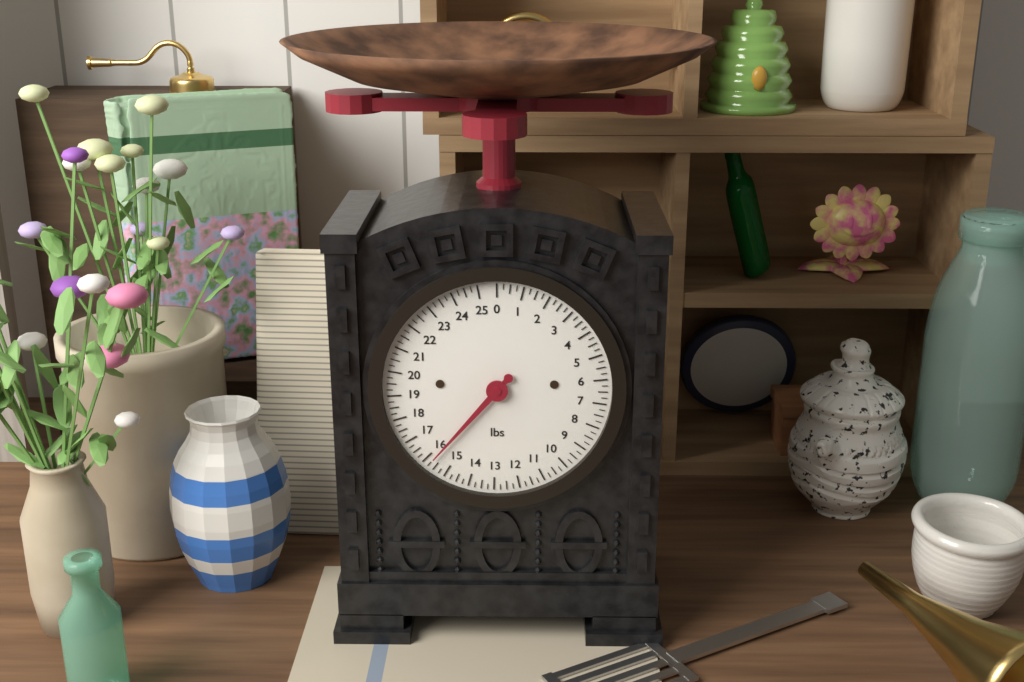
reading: 15.75 lbs
